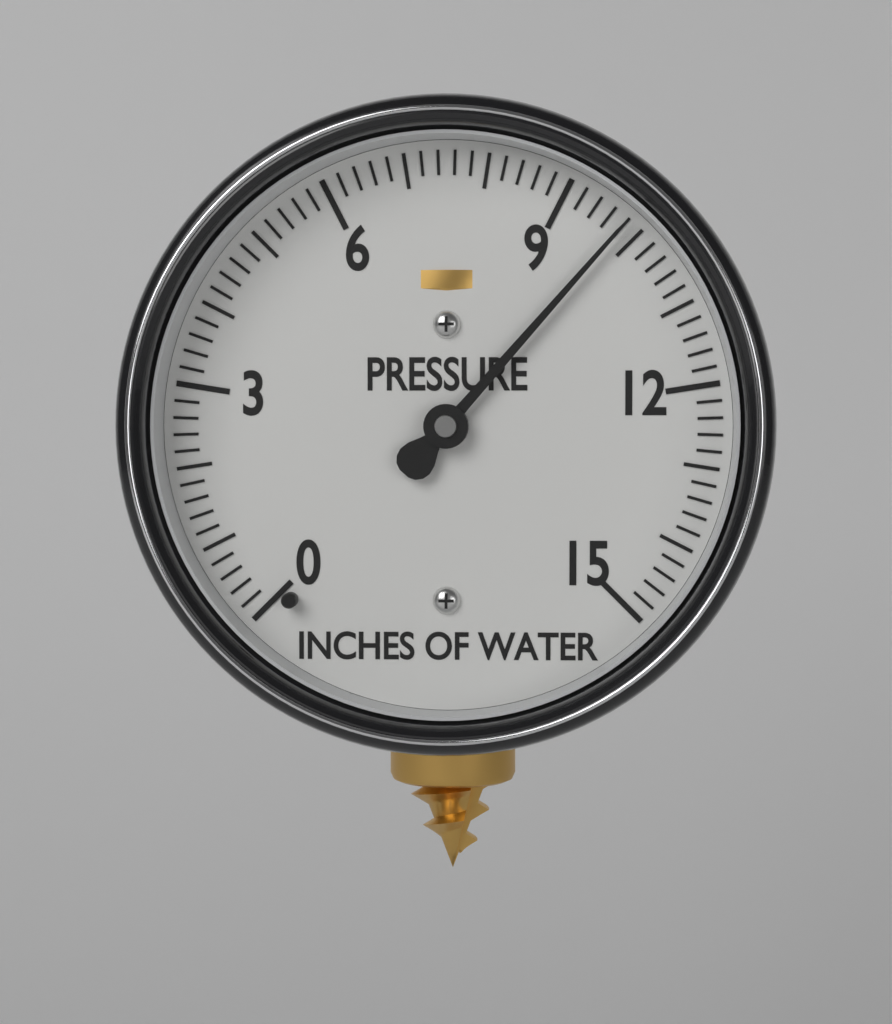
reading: 9.8 inches of water
